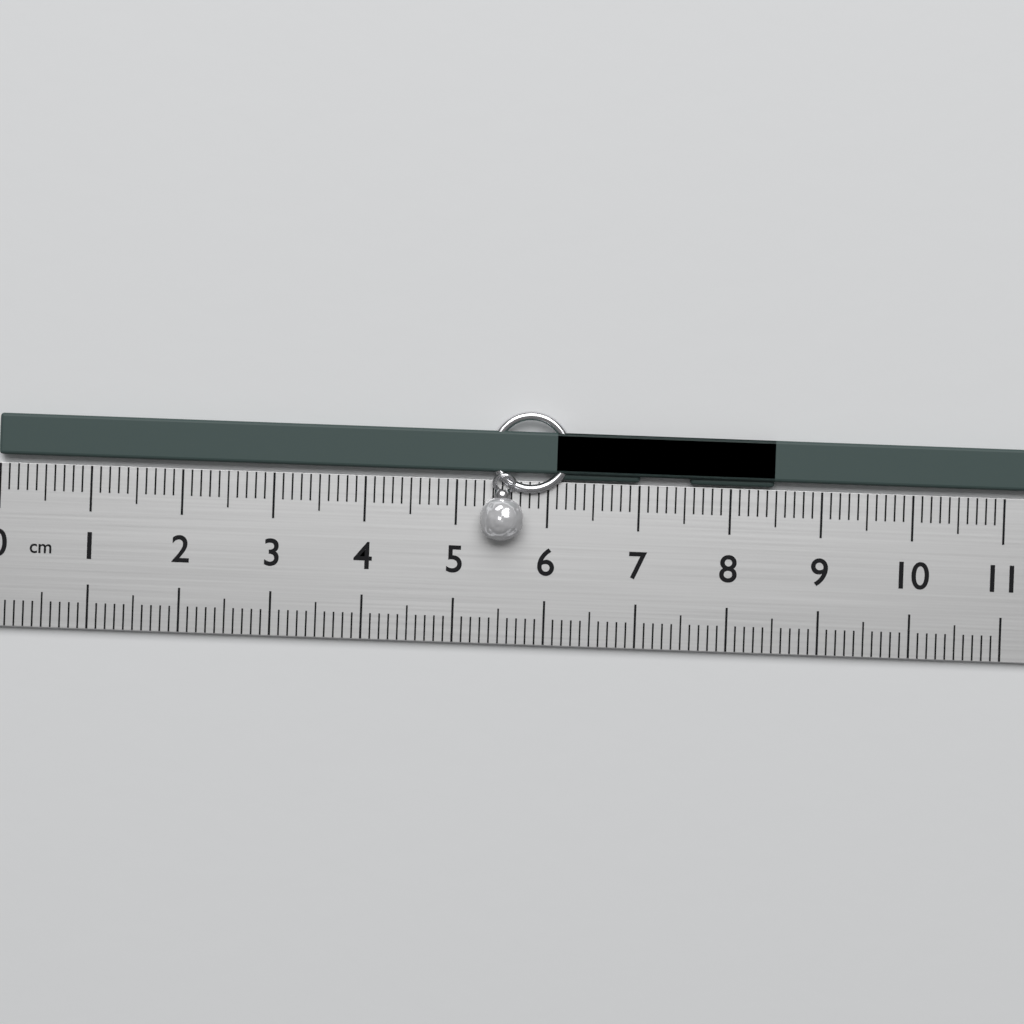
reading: 8.5 cm
